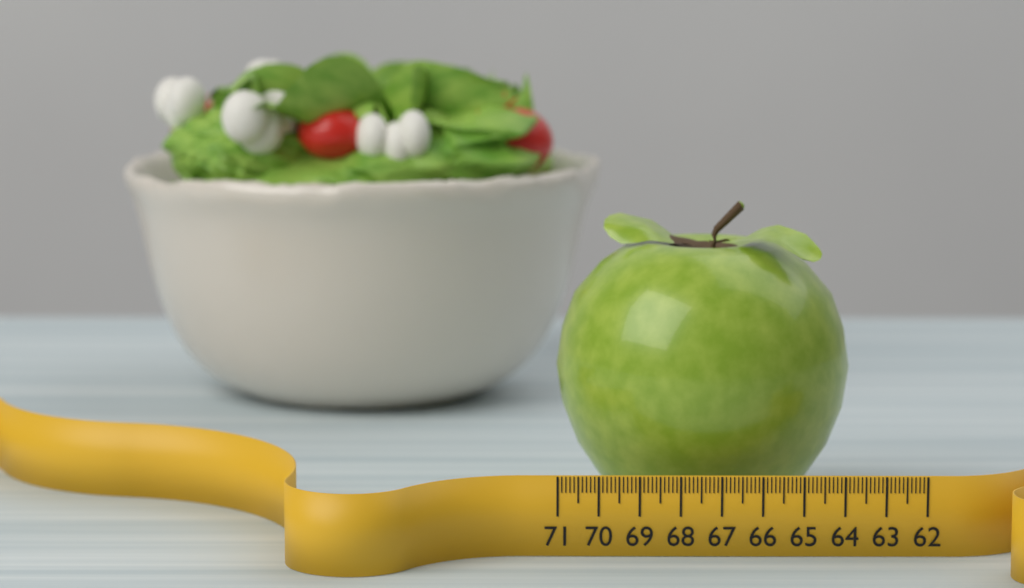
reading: 63.5 (no unit)
